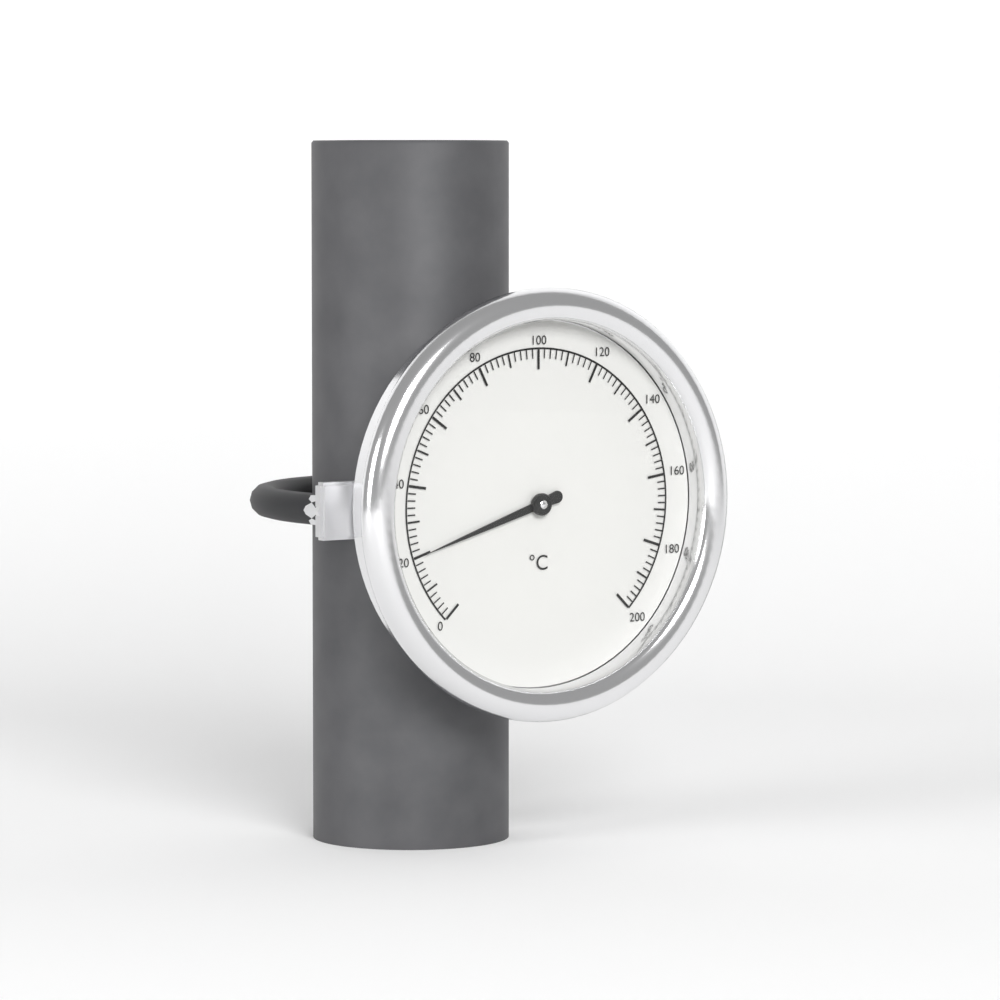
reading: 20 °C
